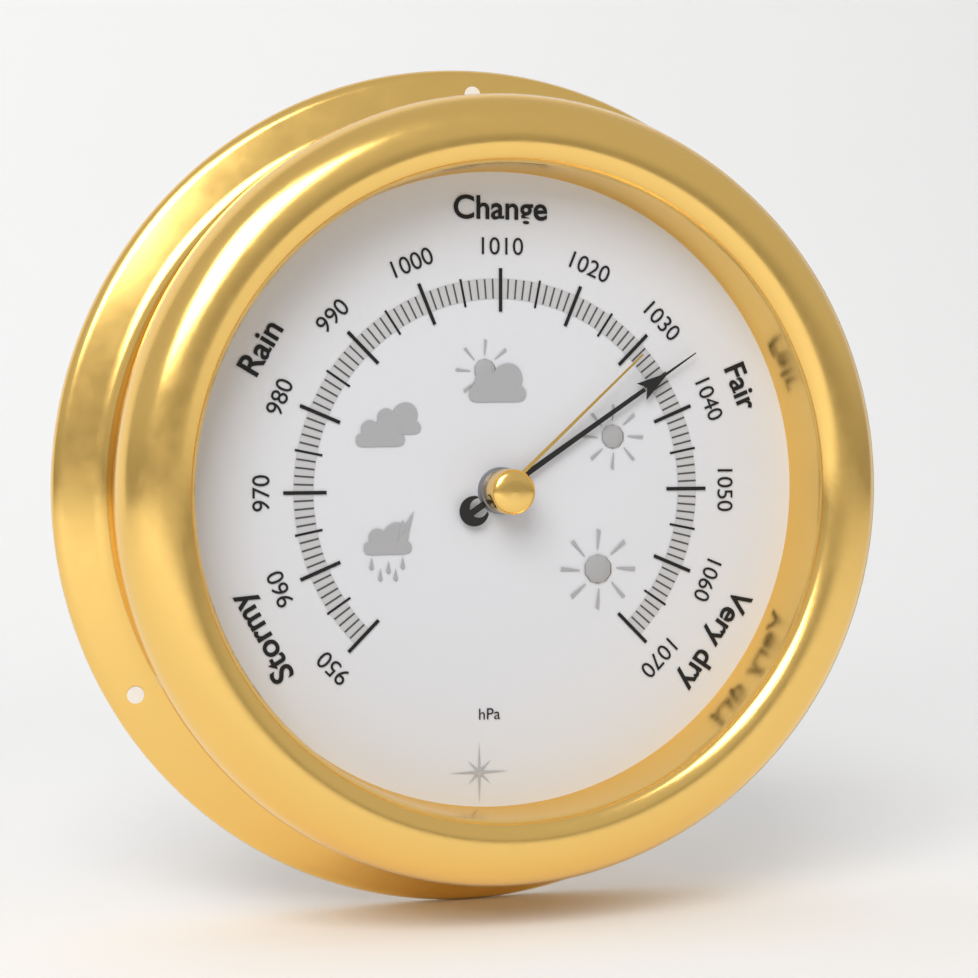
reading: 1035 hPa
